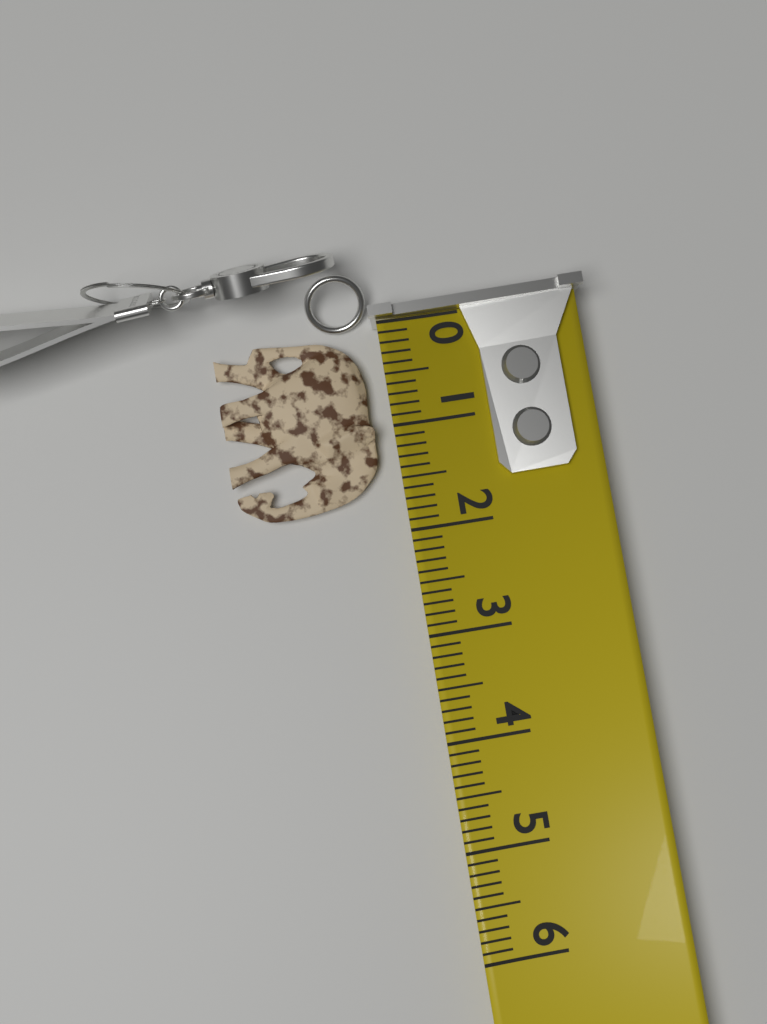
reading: 1.7 (no unit)
